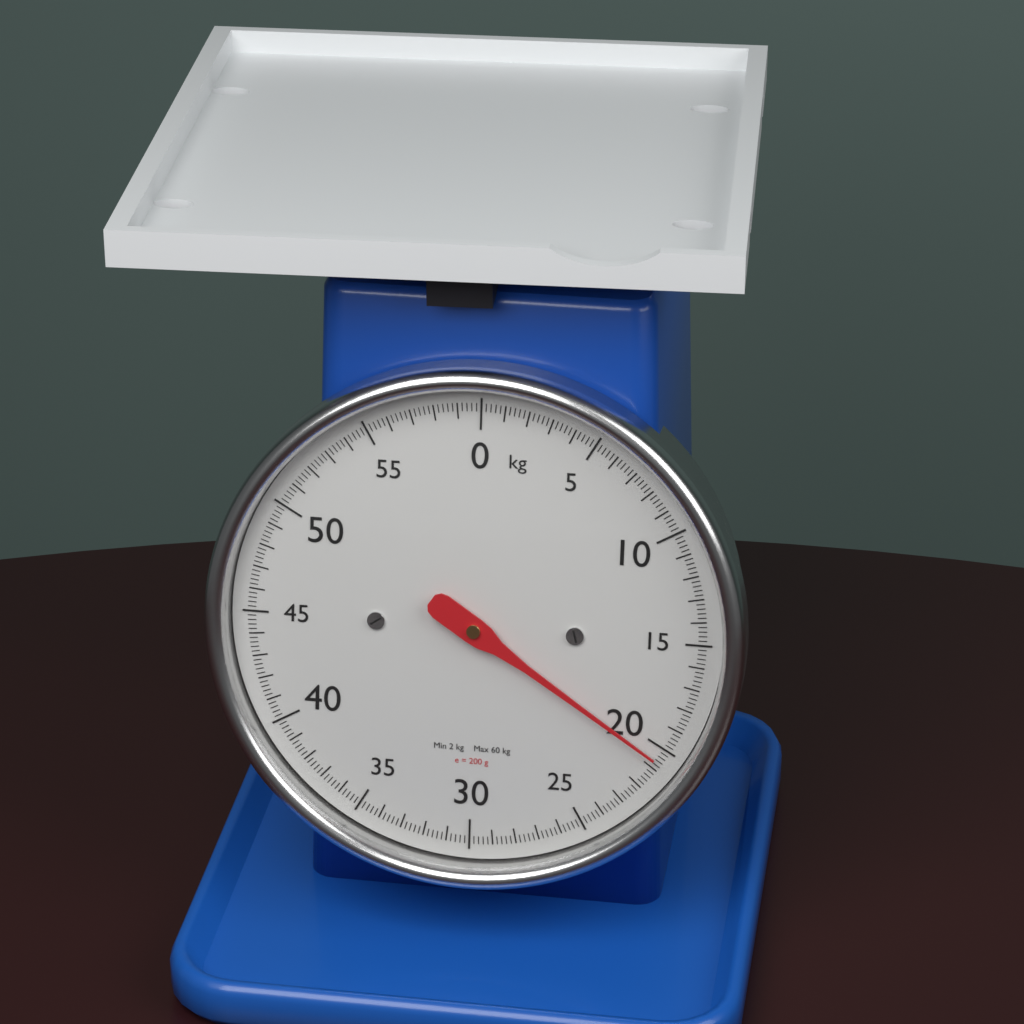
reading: 20.6 kg
